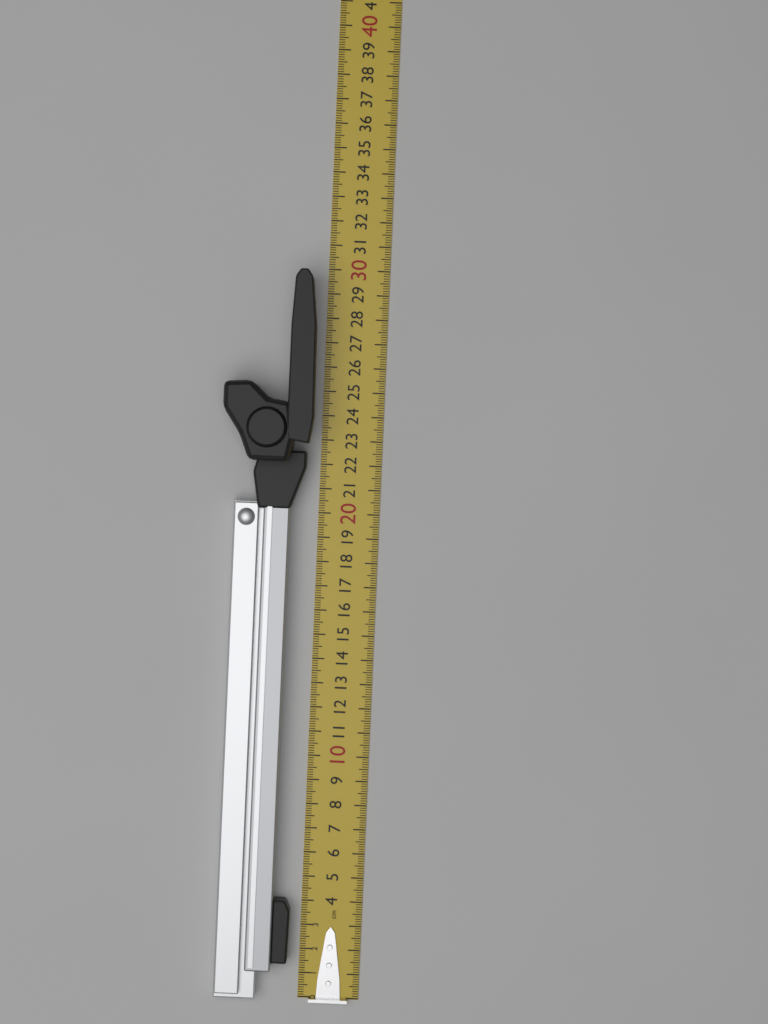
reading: 29.8 cm
